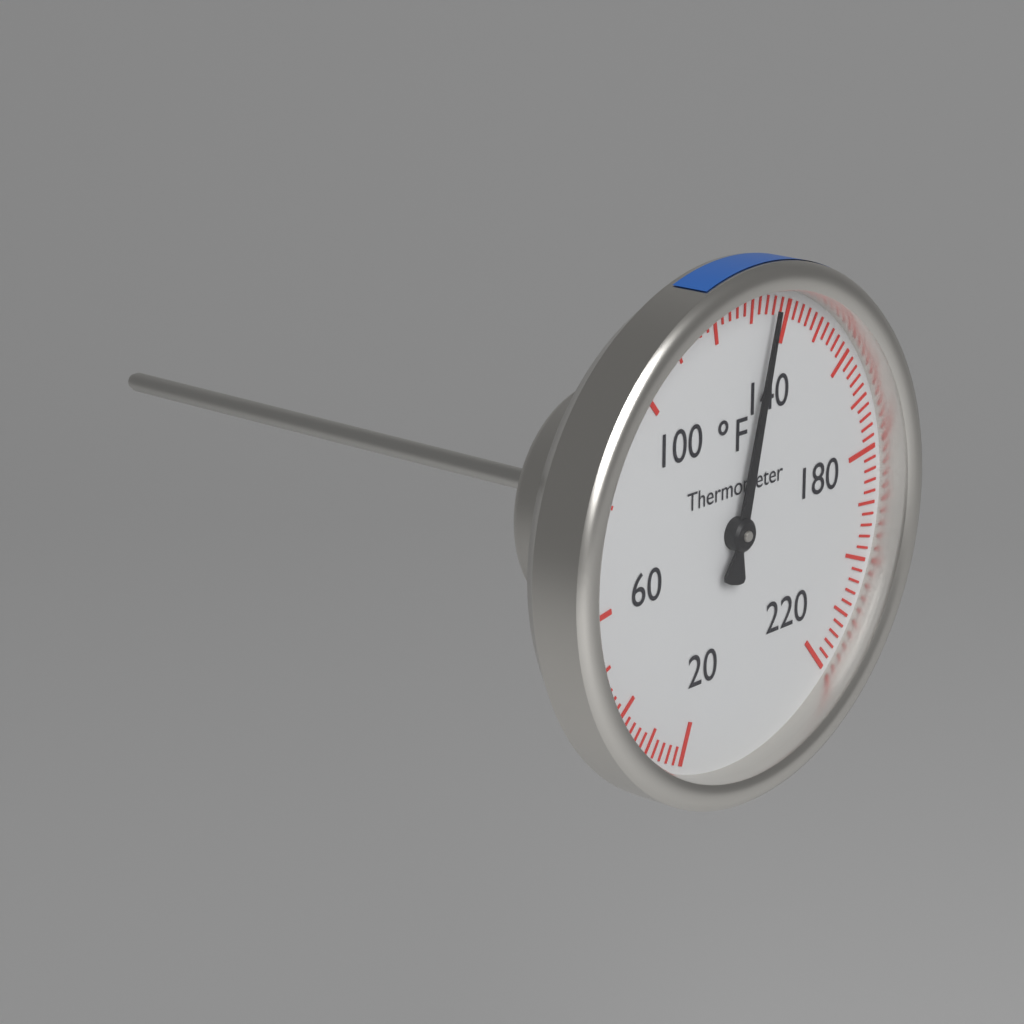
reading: 136 °F
